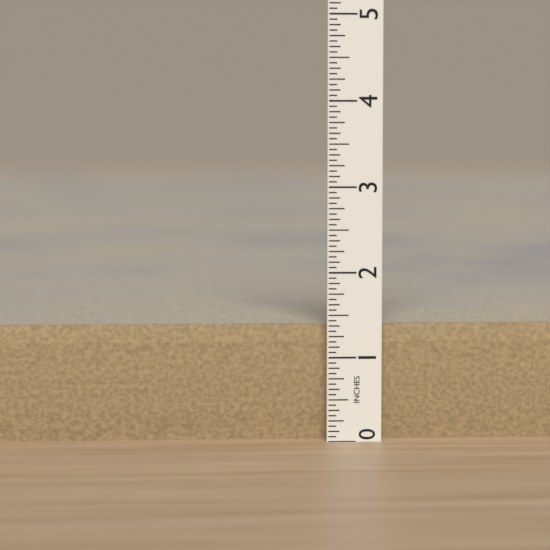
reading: 1.3750 in
